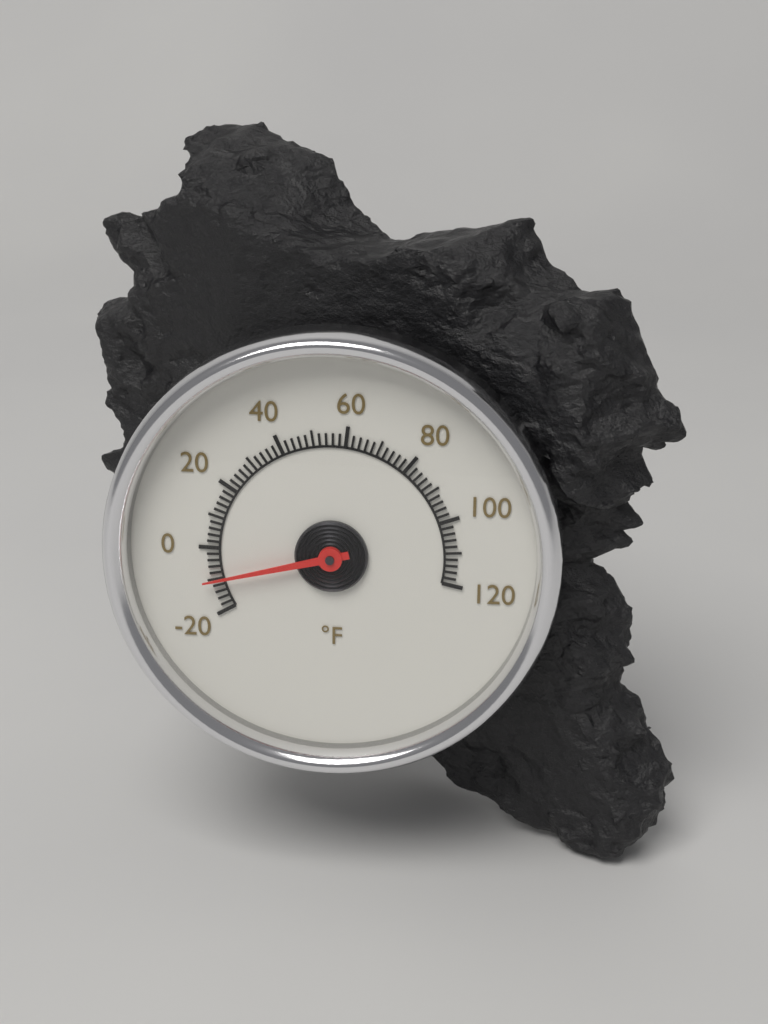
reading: -10 °F
